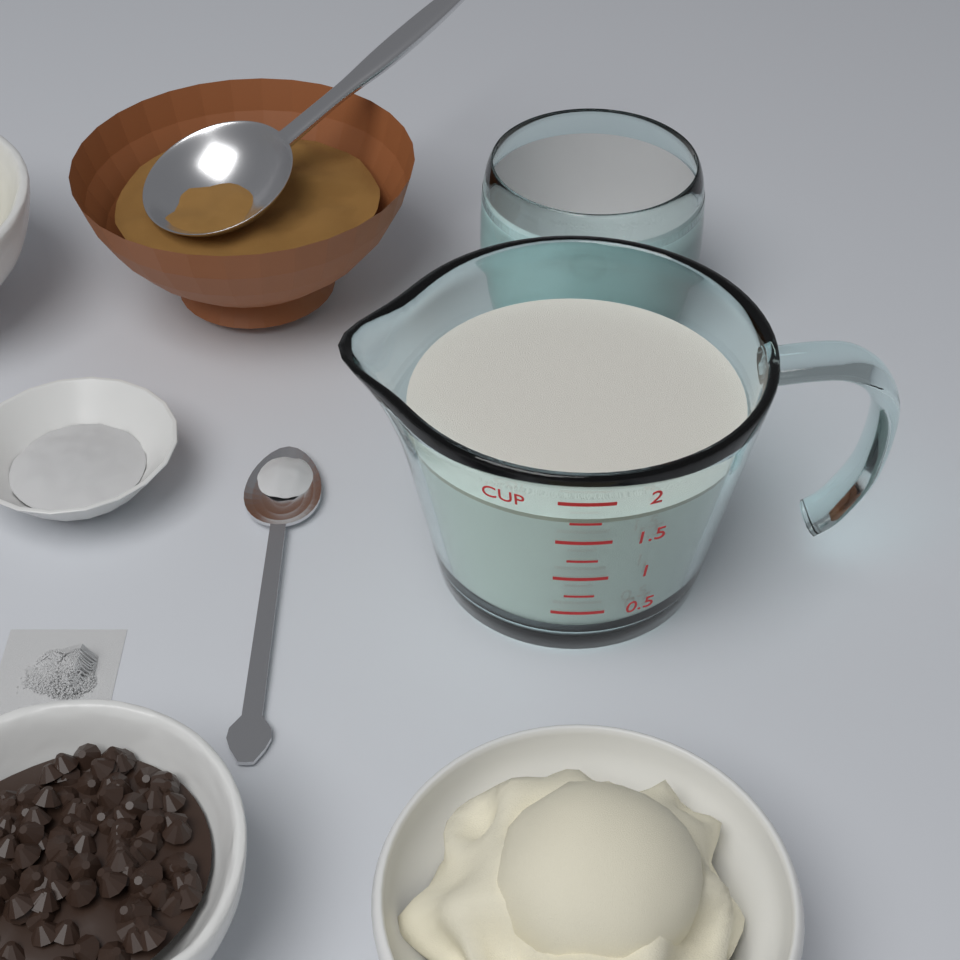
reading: 1.75 cup
